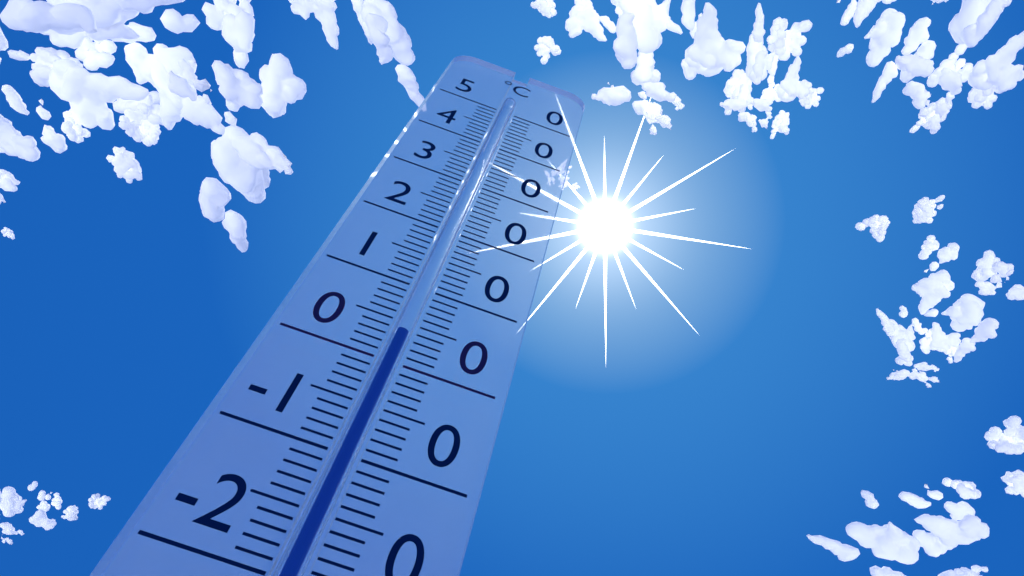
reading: 4 °C
